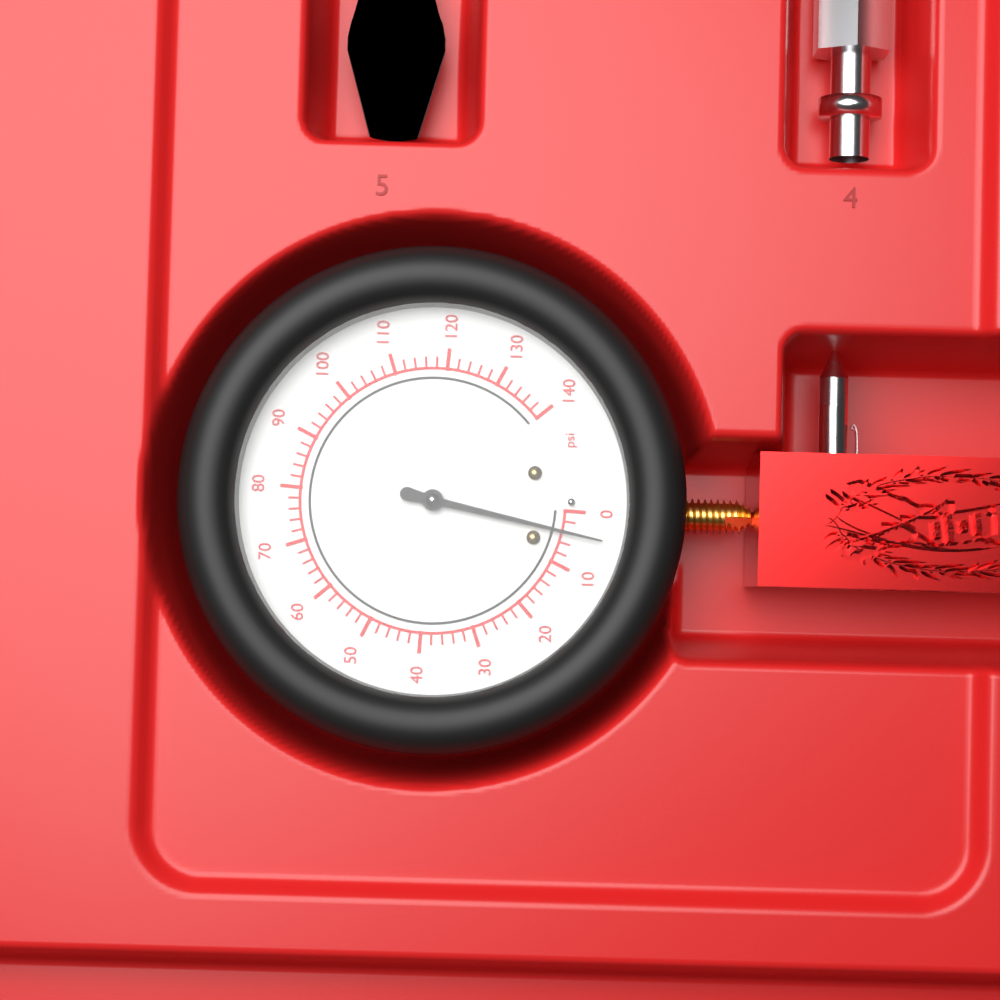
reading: 4 psi
